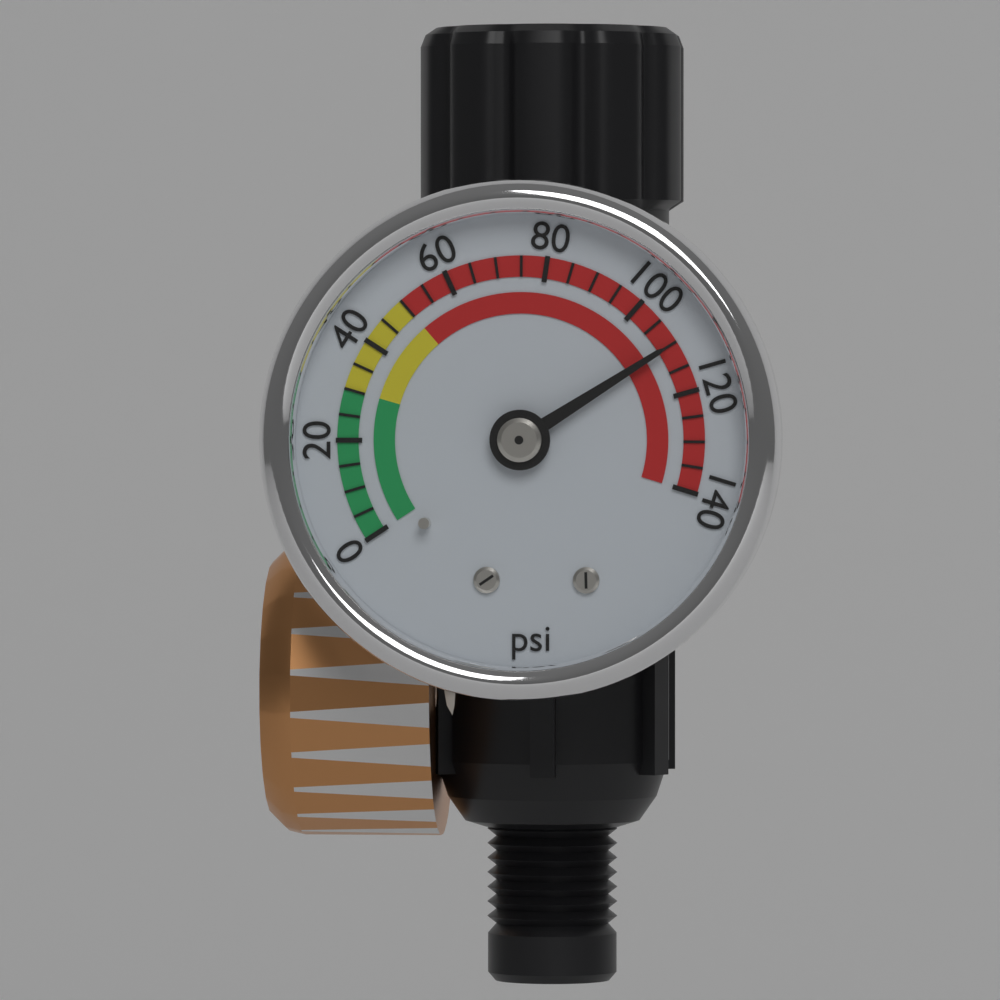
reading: 110 psi
